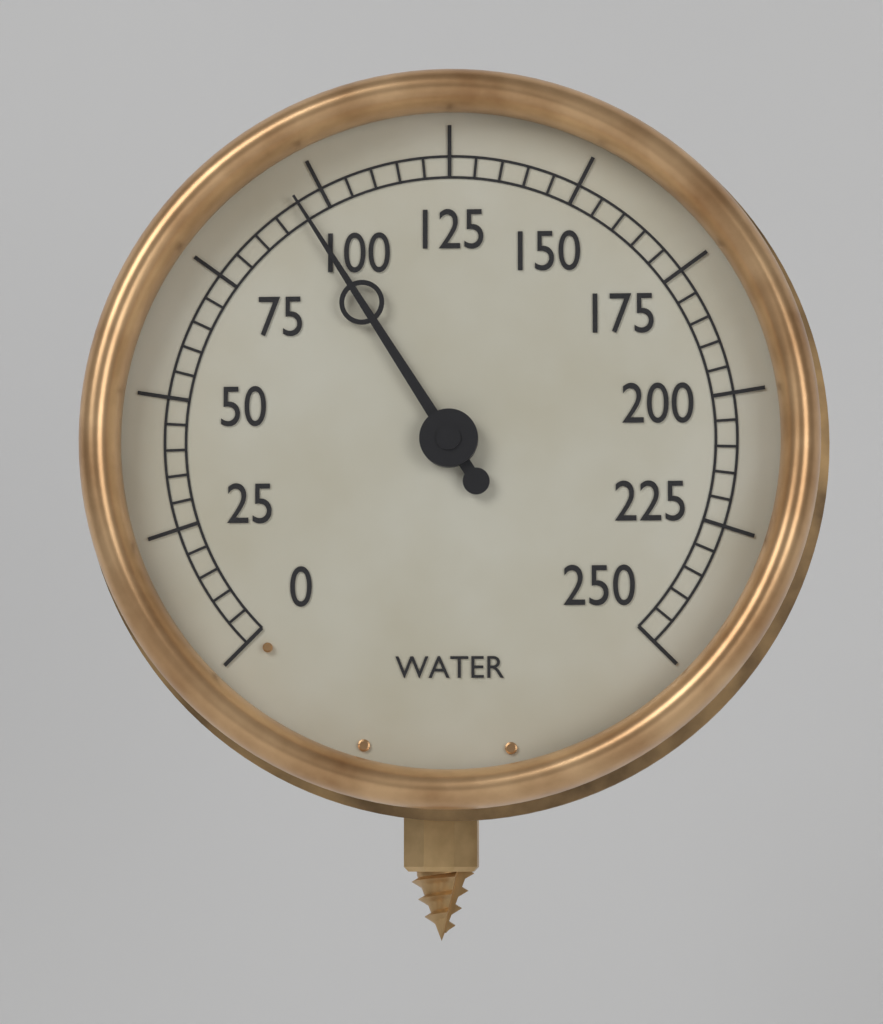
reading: 95 (no unit)
